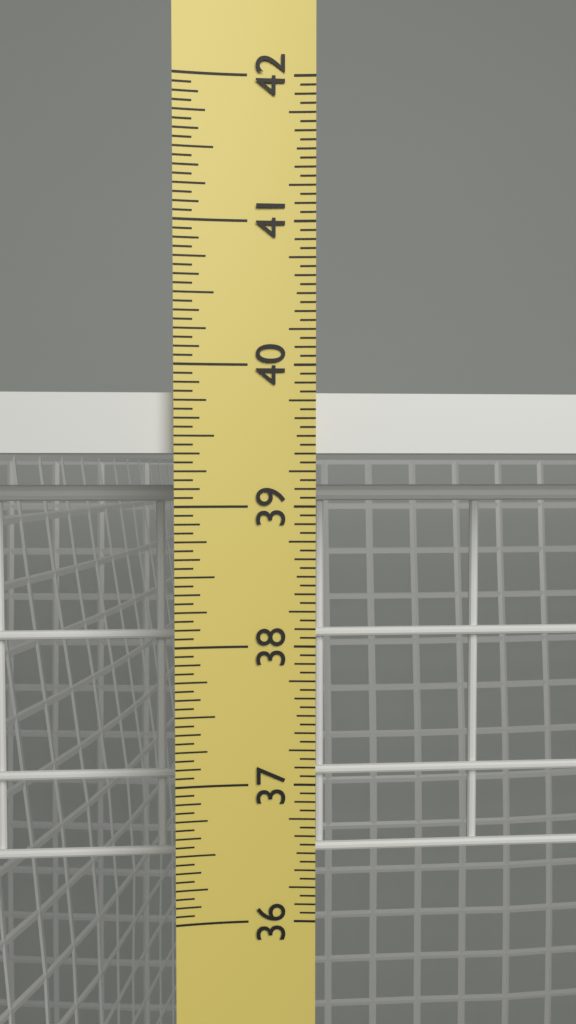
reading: 39.8125 in
